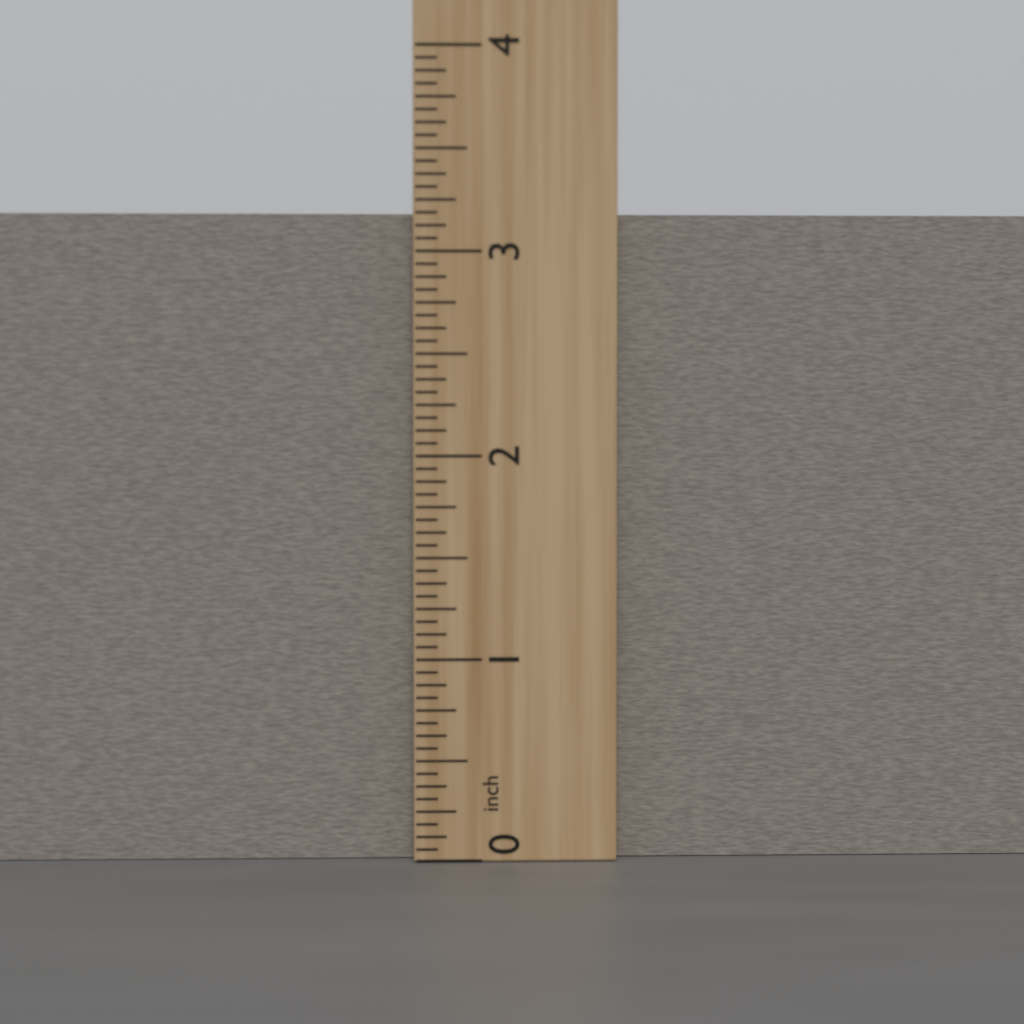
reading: 3.1875 inch
